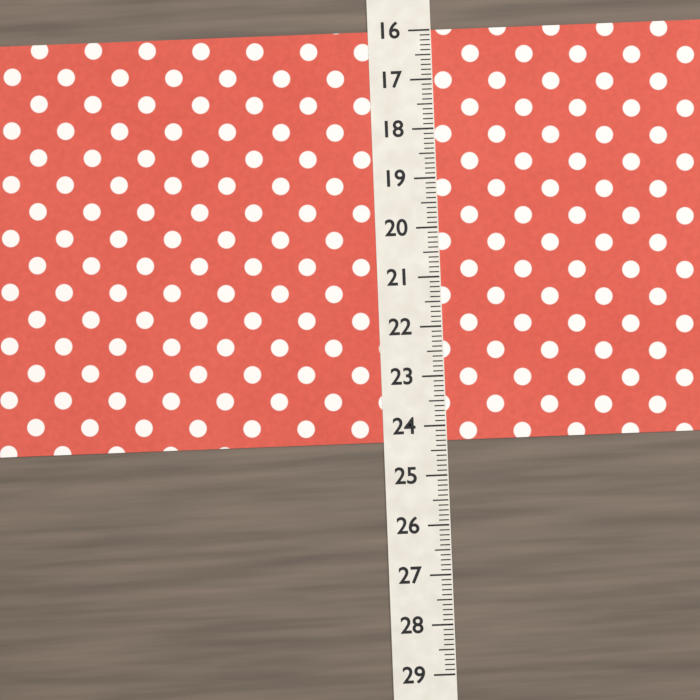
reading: 24.3 (no unit)
